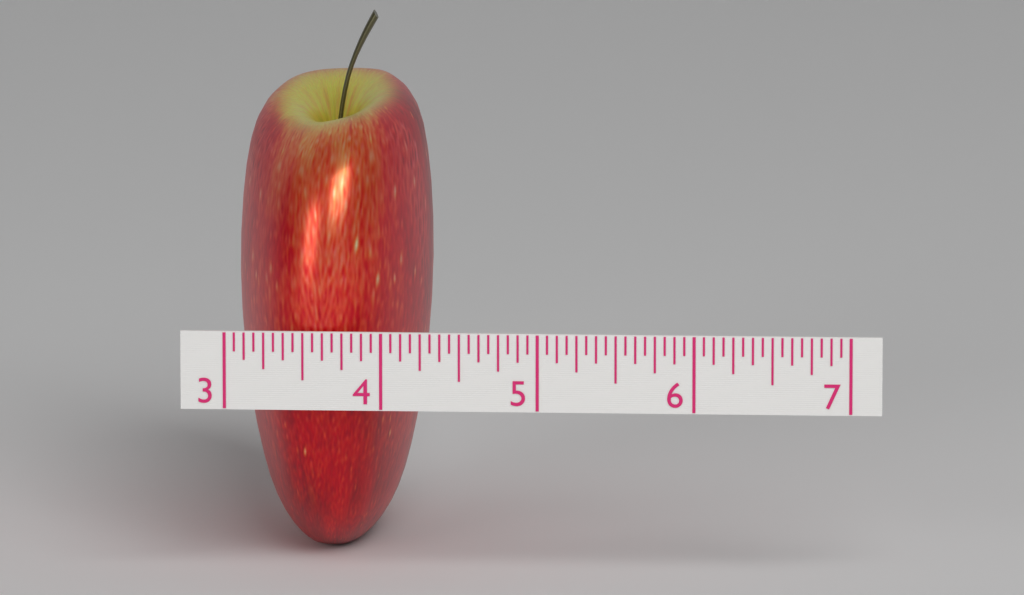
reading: 4.2500 (no unit)
